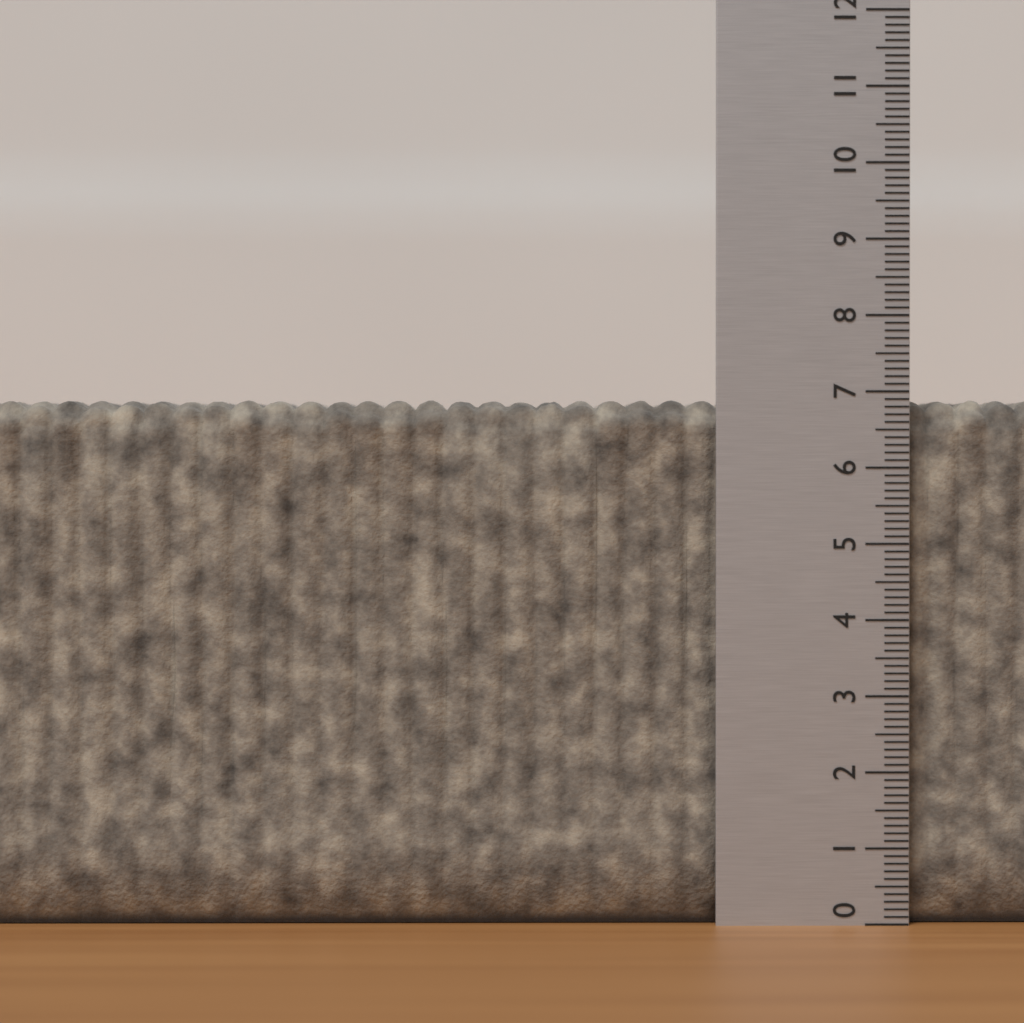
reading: 6.9 (no unit)
